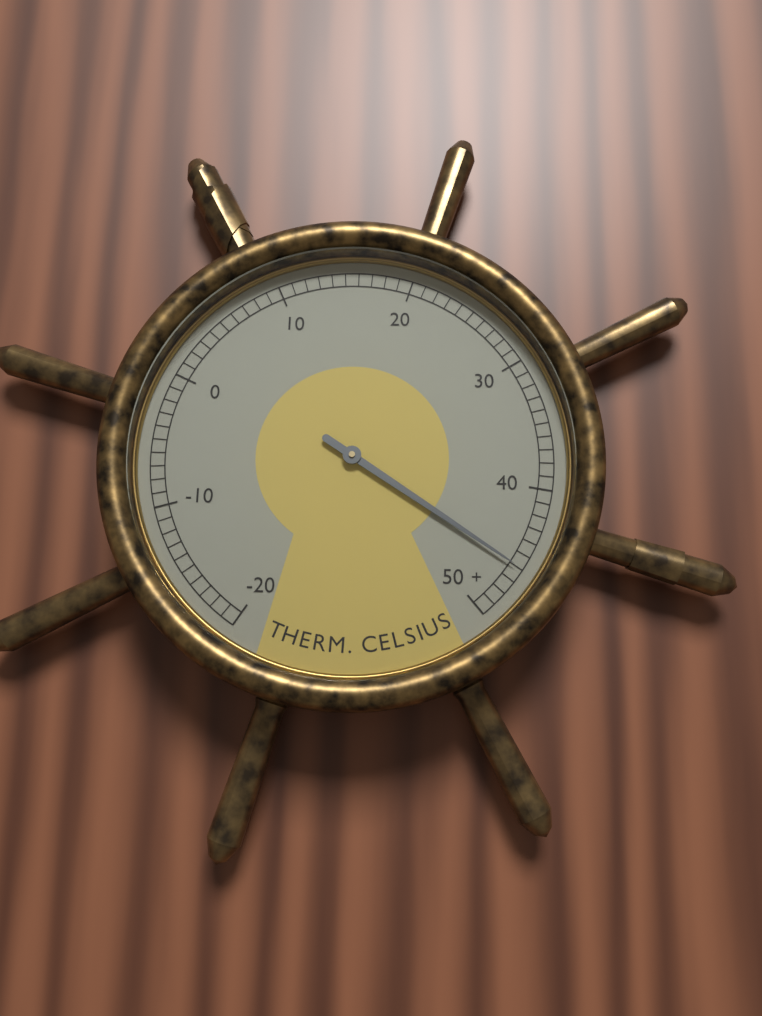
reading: 46 °C
